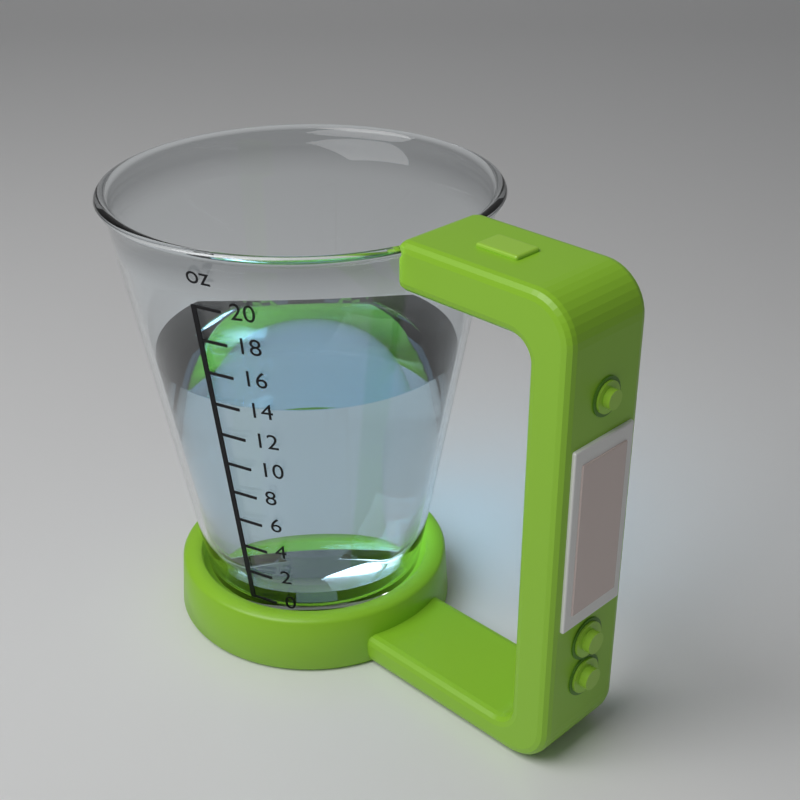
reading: 14 oz
